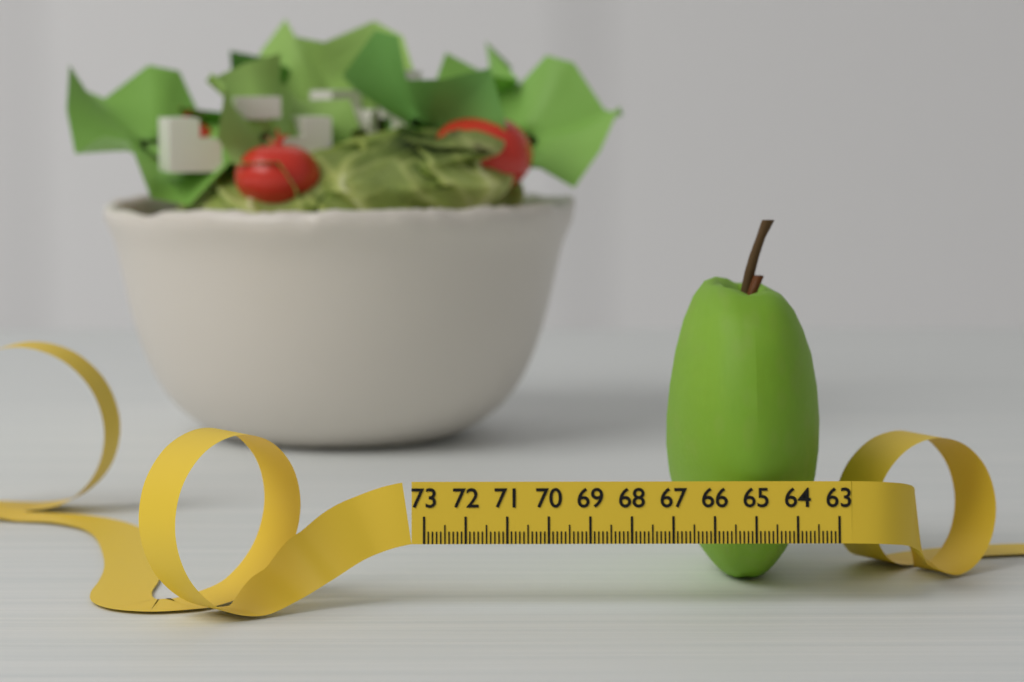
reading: 66.9 (no unit)
